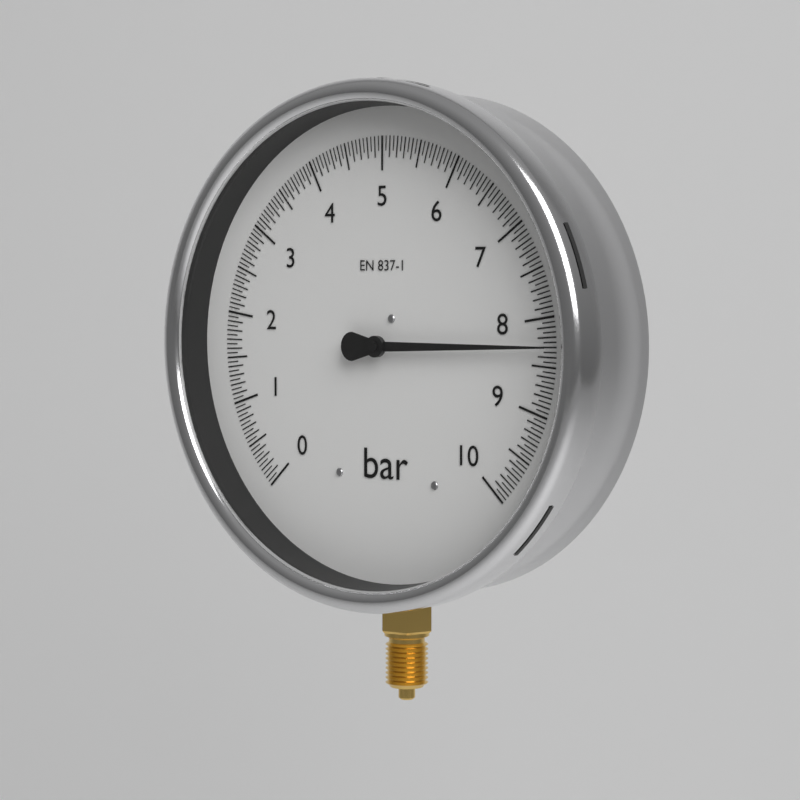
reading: 8.30 bar
